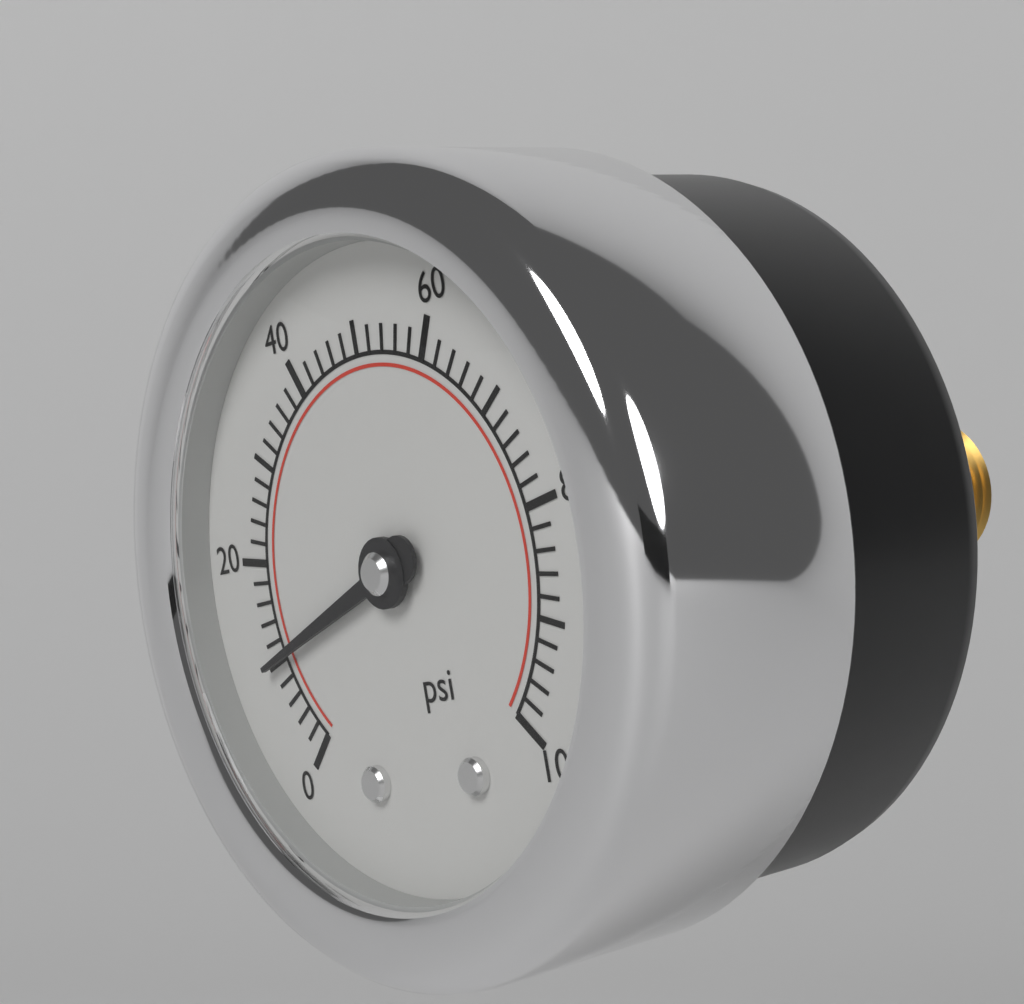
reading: 10 psi
